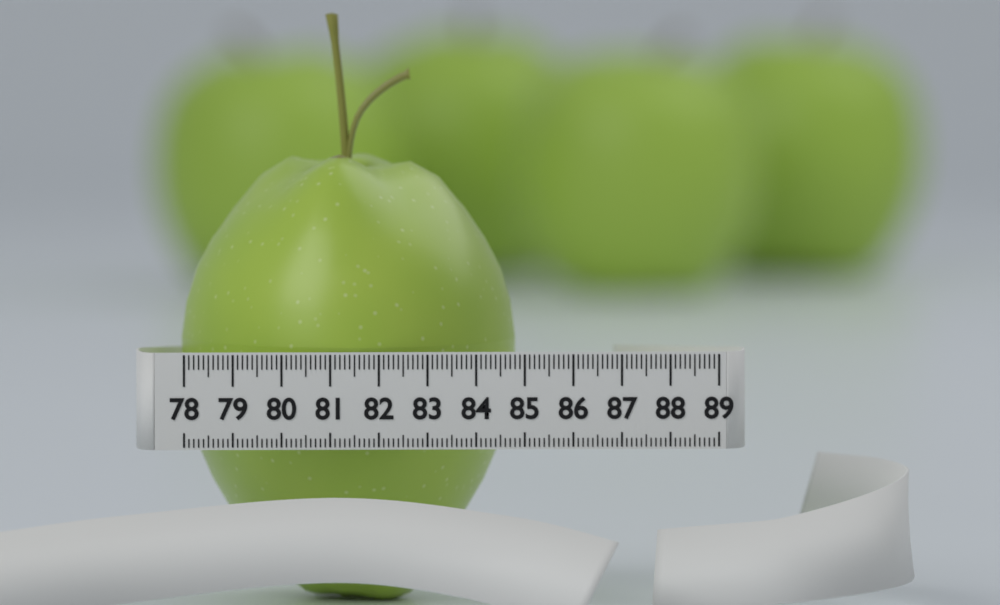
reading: 85.0 (no unit)
